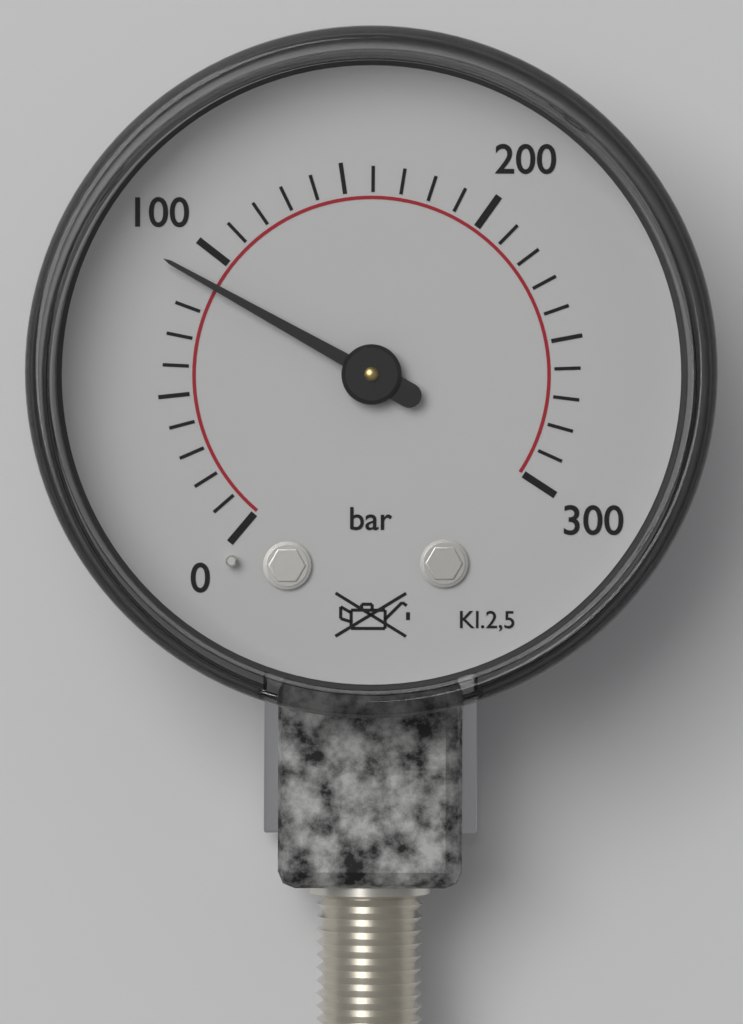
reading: 90 bar
